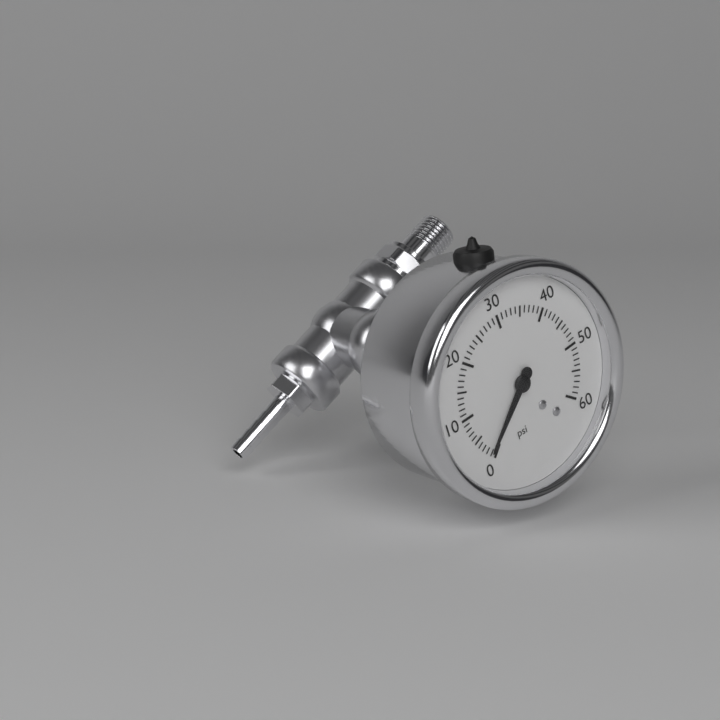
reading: 1 psi
